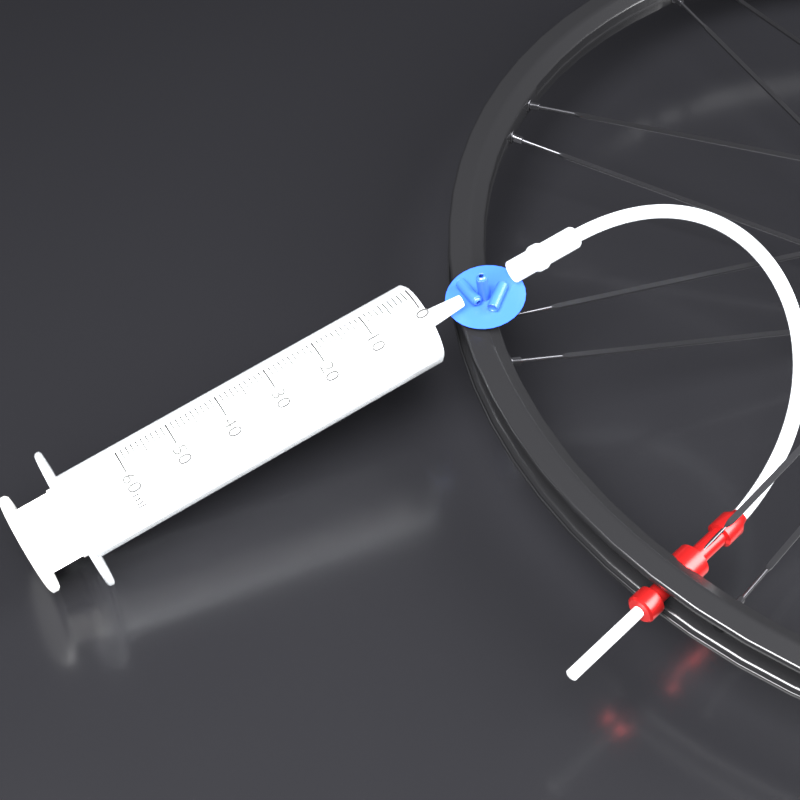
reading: 0 ml
